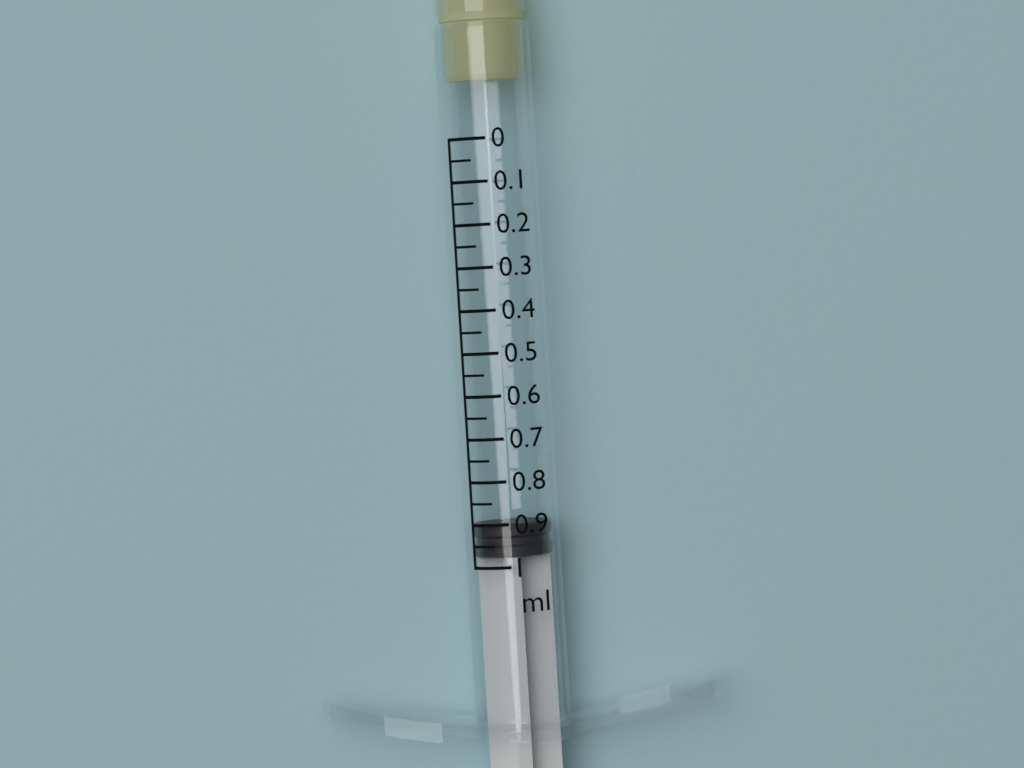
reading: 0.90 ml
